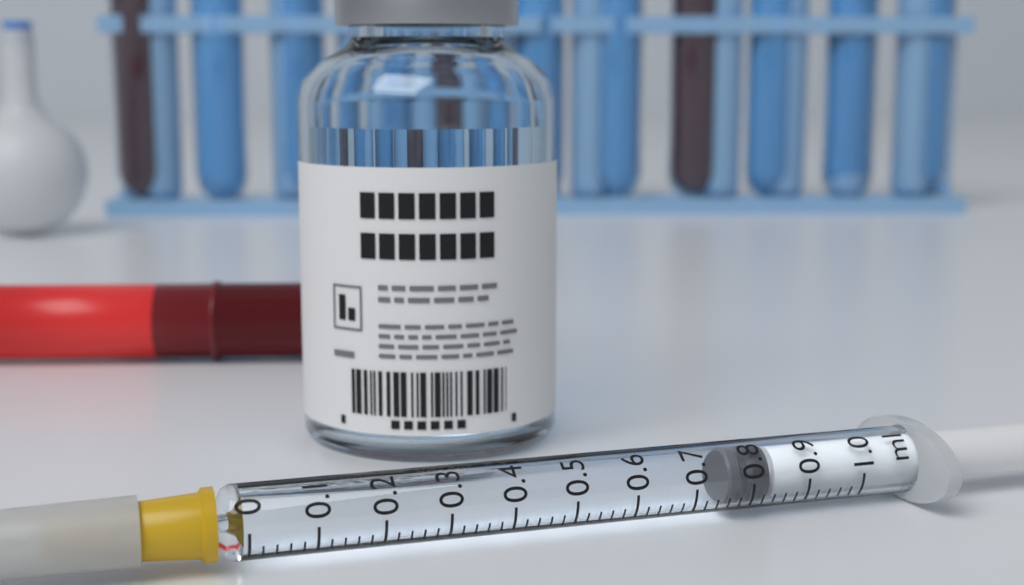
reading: 0.76 ml
